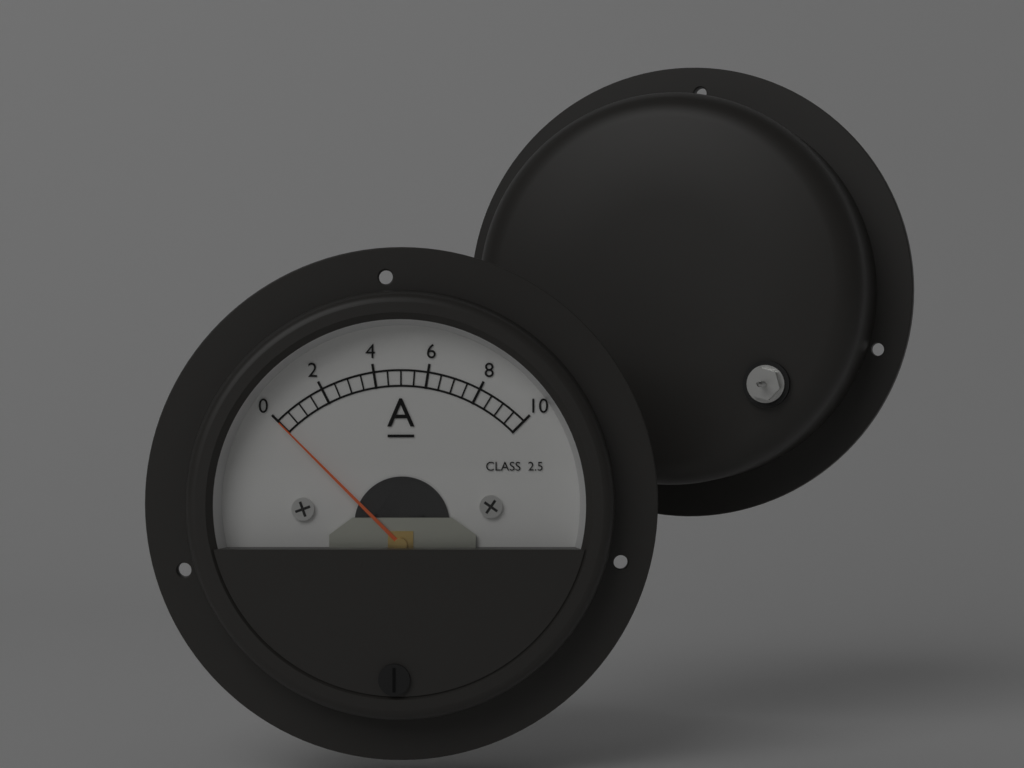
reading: 0.0 A
